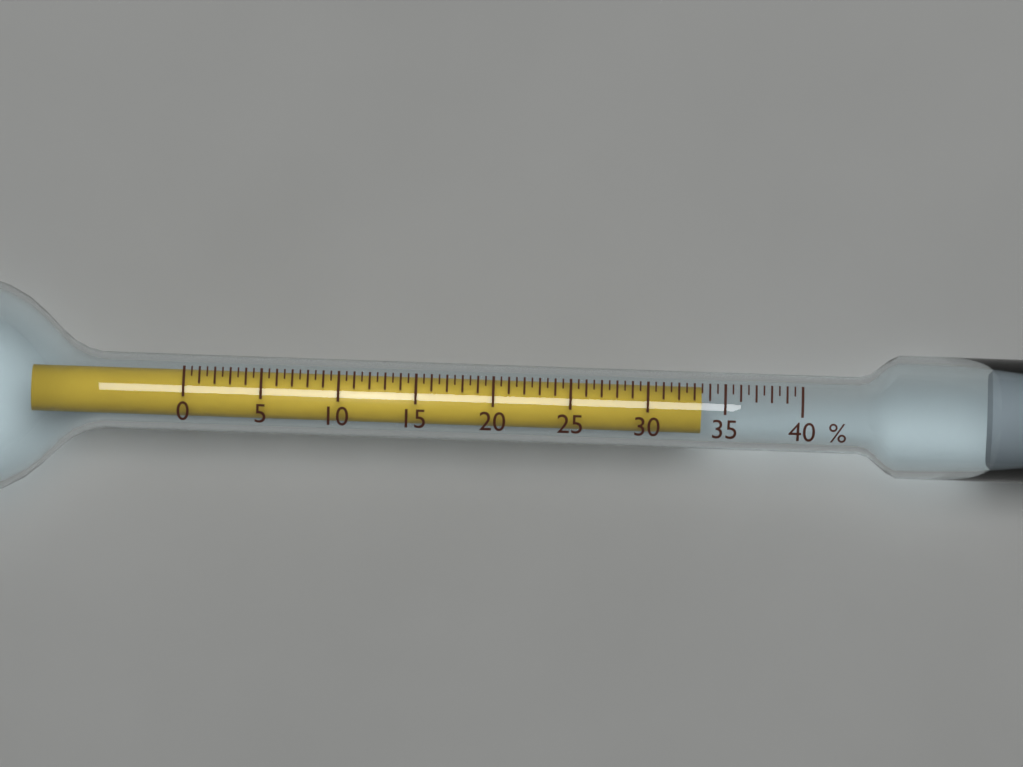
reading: 33.5 %
